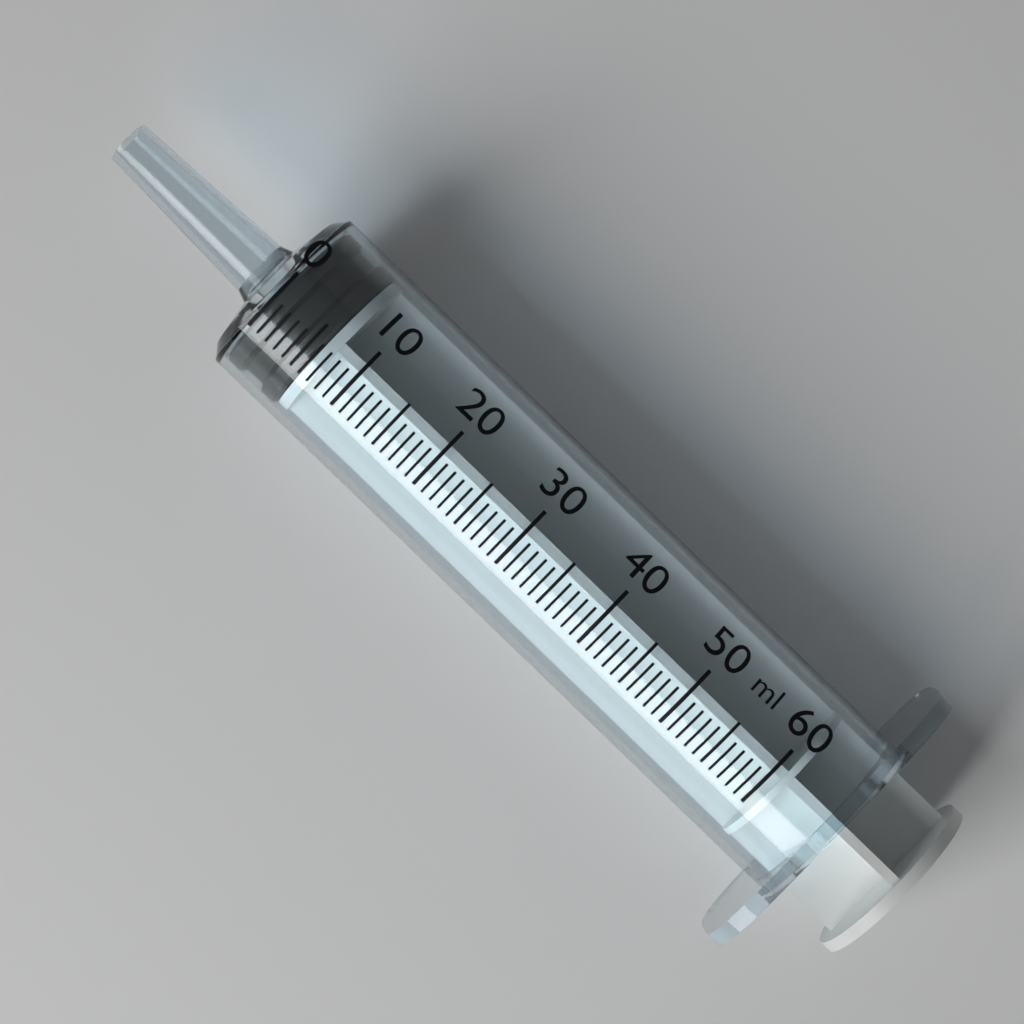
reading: 0 ml
